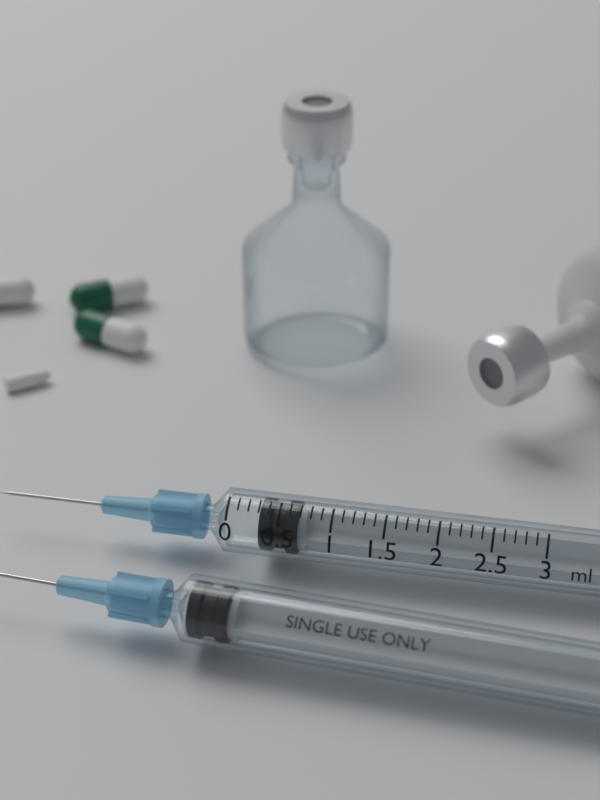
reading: 0.3 ml
